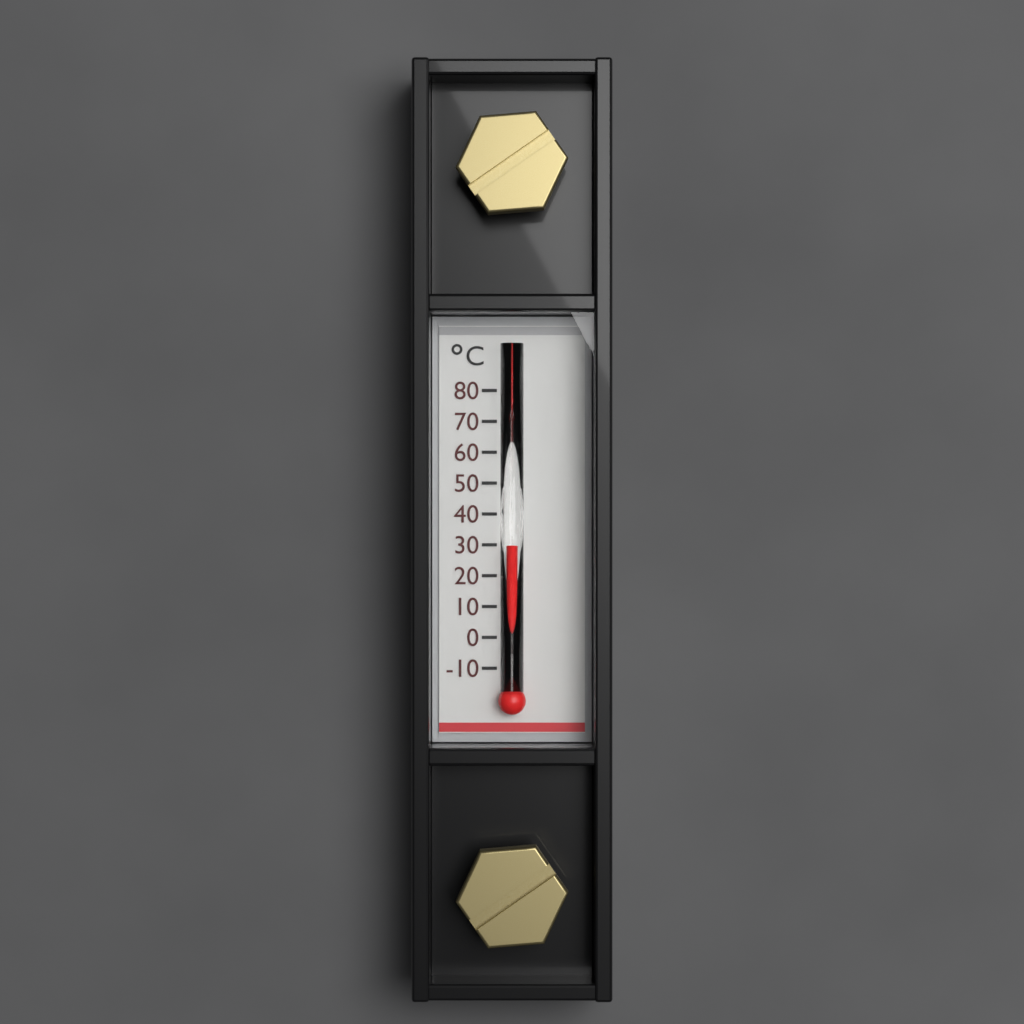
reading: 30 °C
